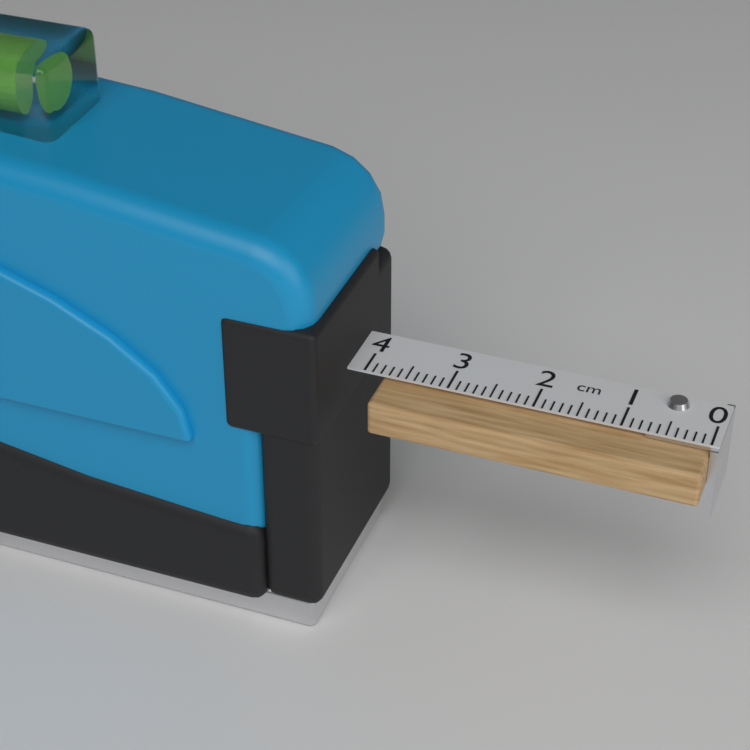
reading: 3.8 cm
